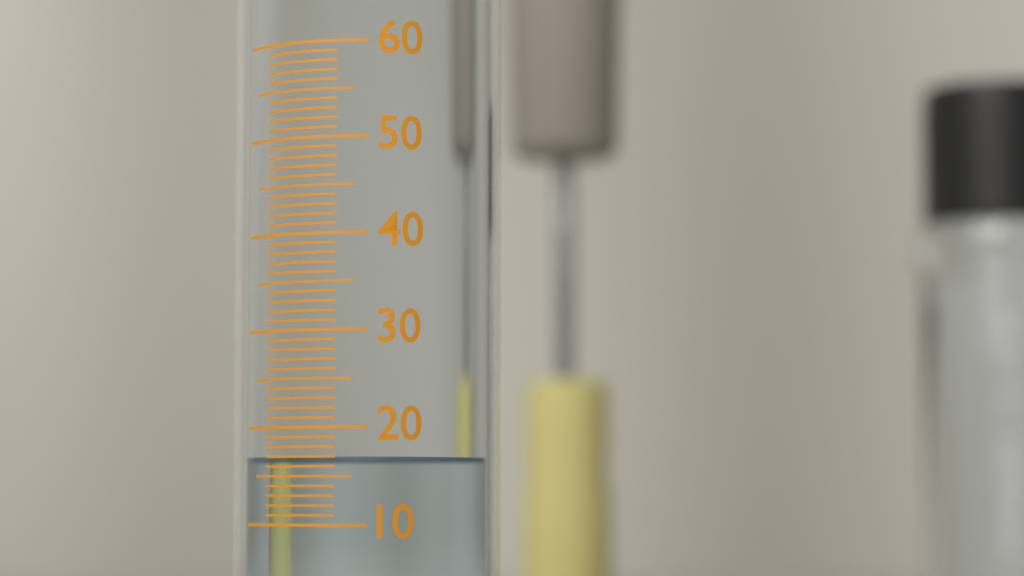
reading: 17 (no unit)
